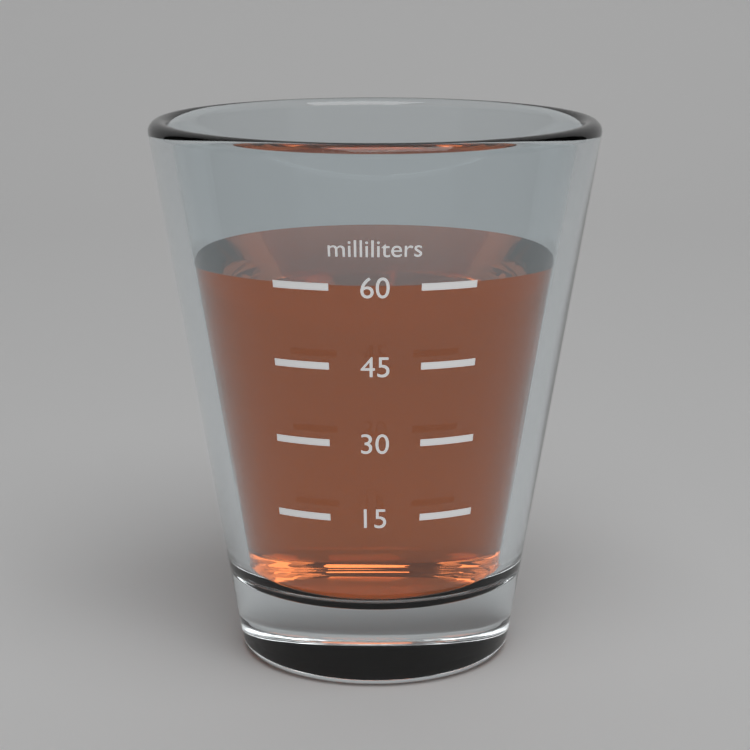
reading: 60 ml
